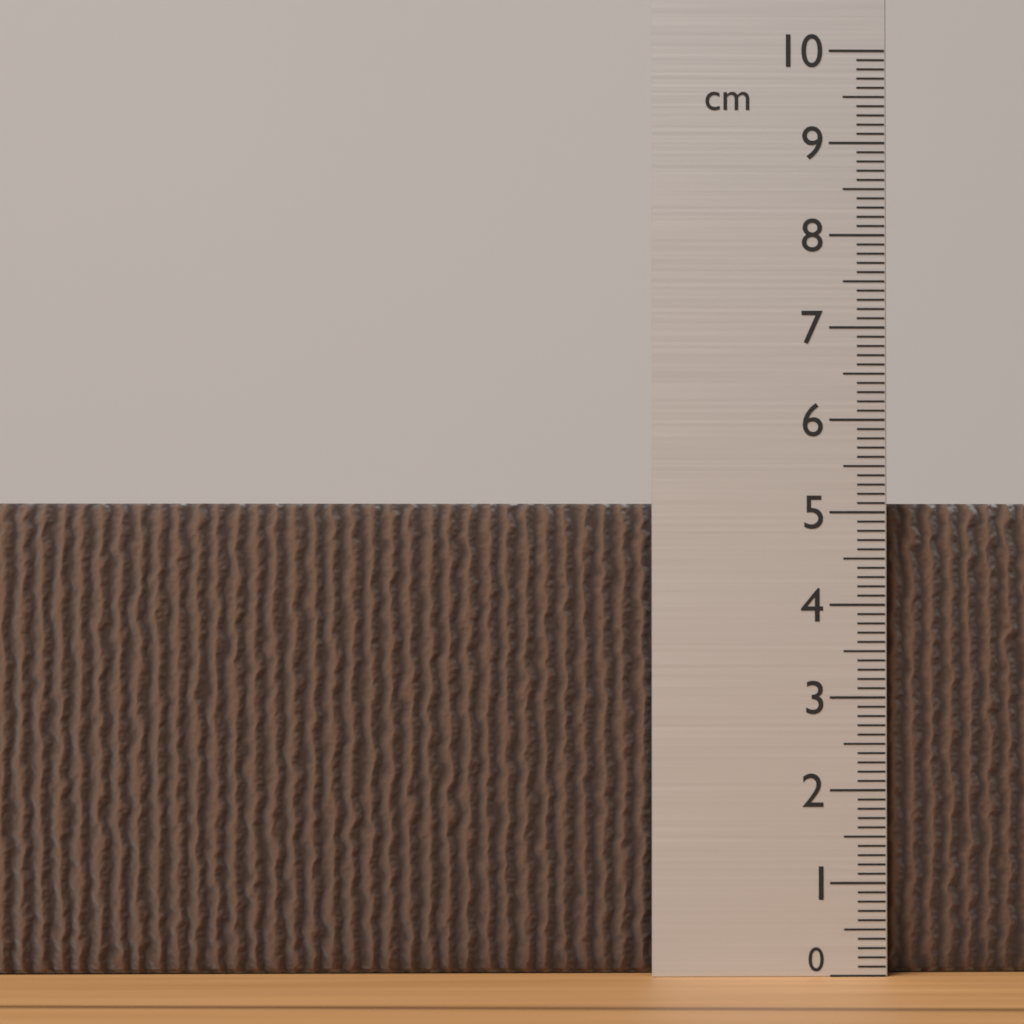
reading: 5.1 cm
